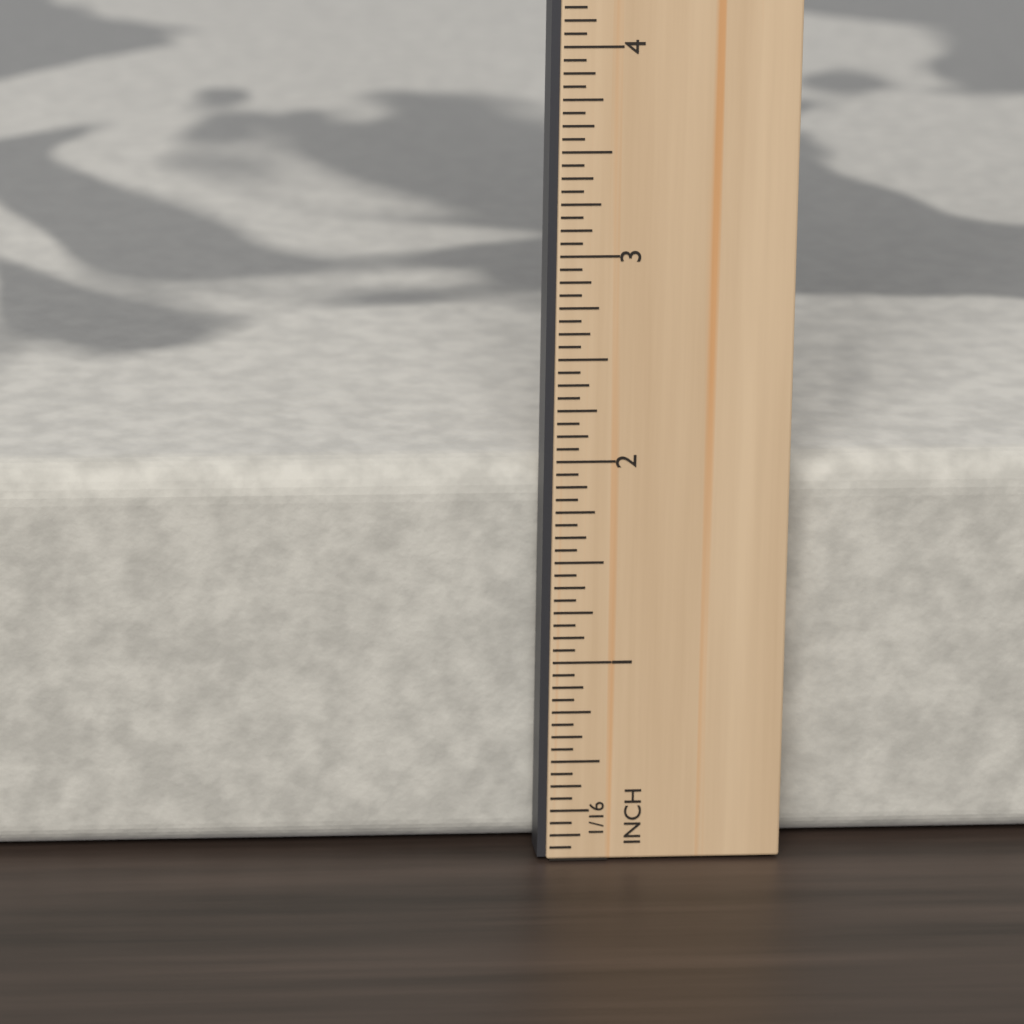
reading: 1.9375 in
